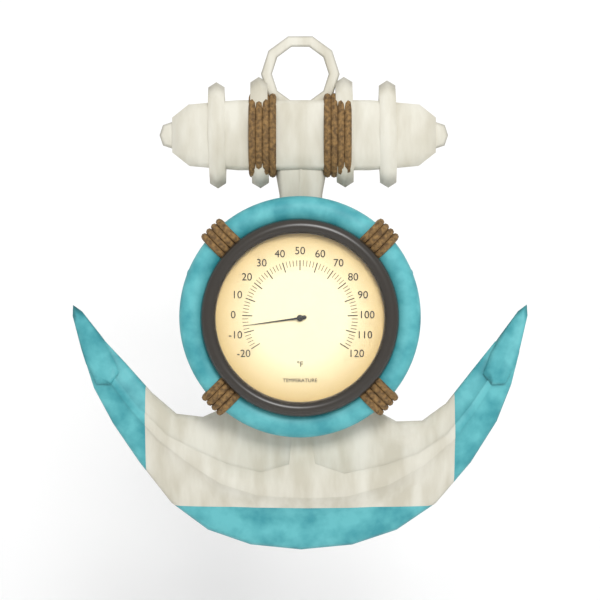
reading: -6 °F
